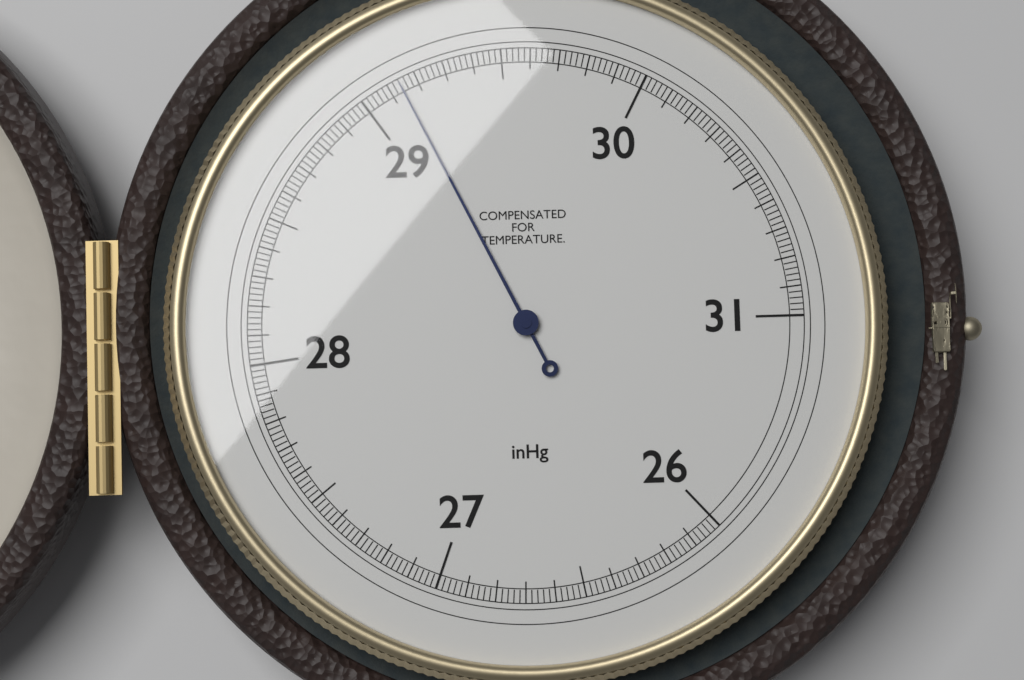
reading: 29.14 inHg
